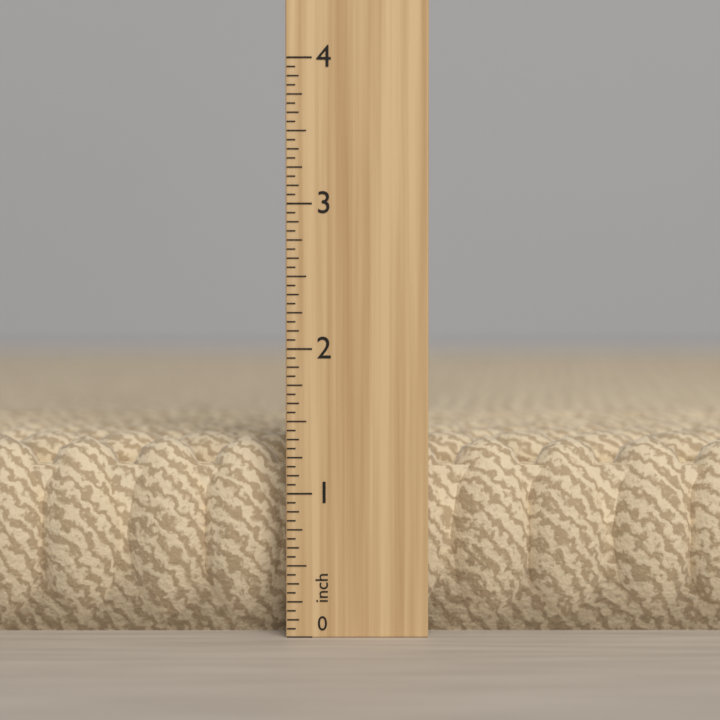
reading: 1.3750 in
